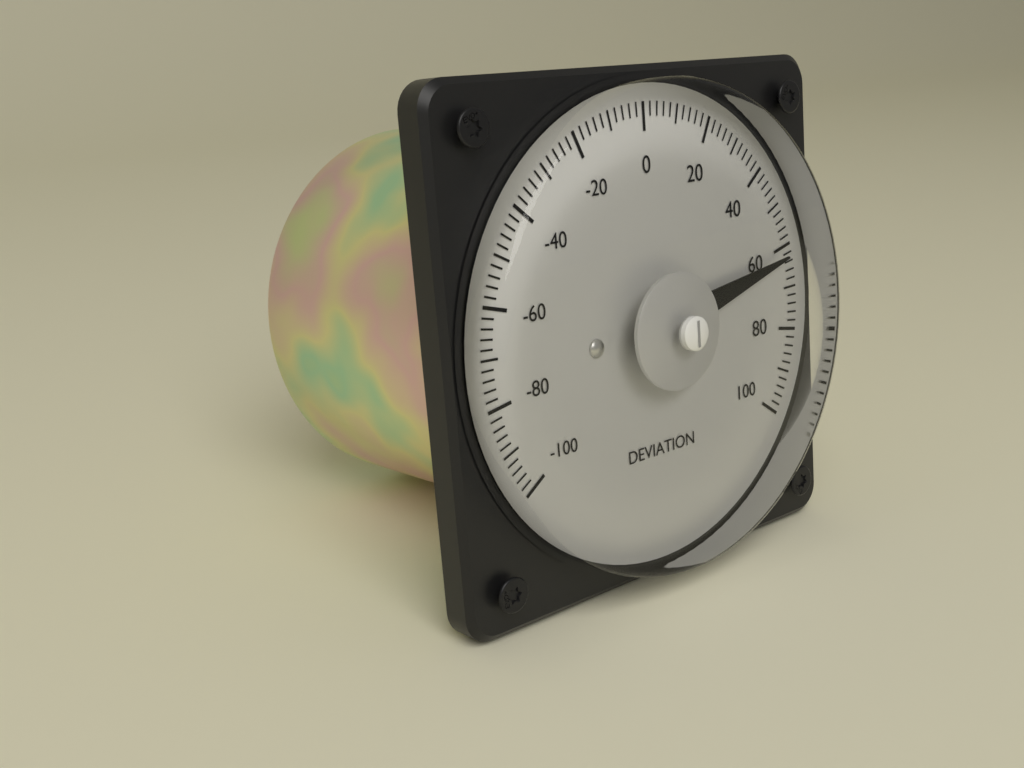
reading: 62 (no unit)
